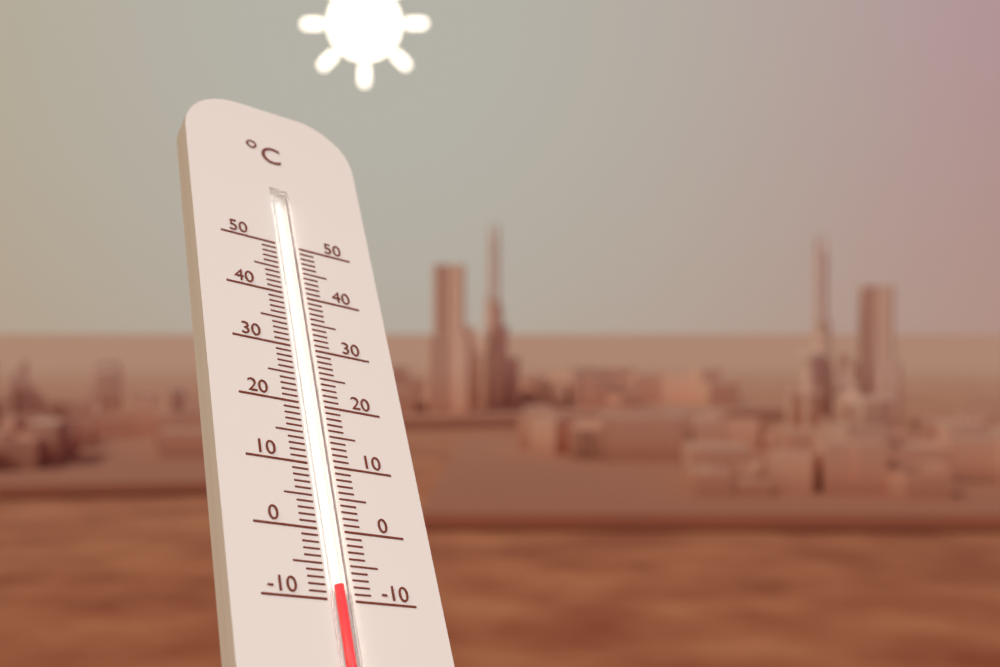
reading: -8 °C
